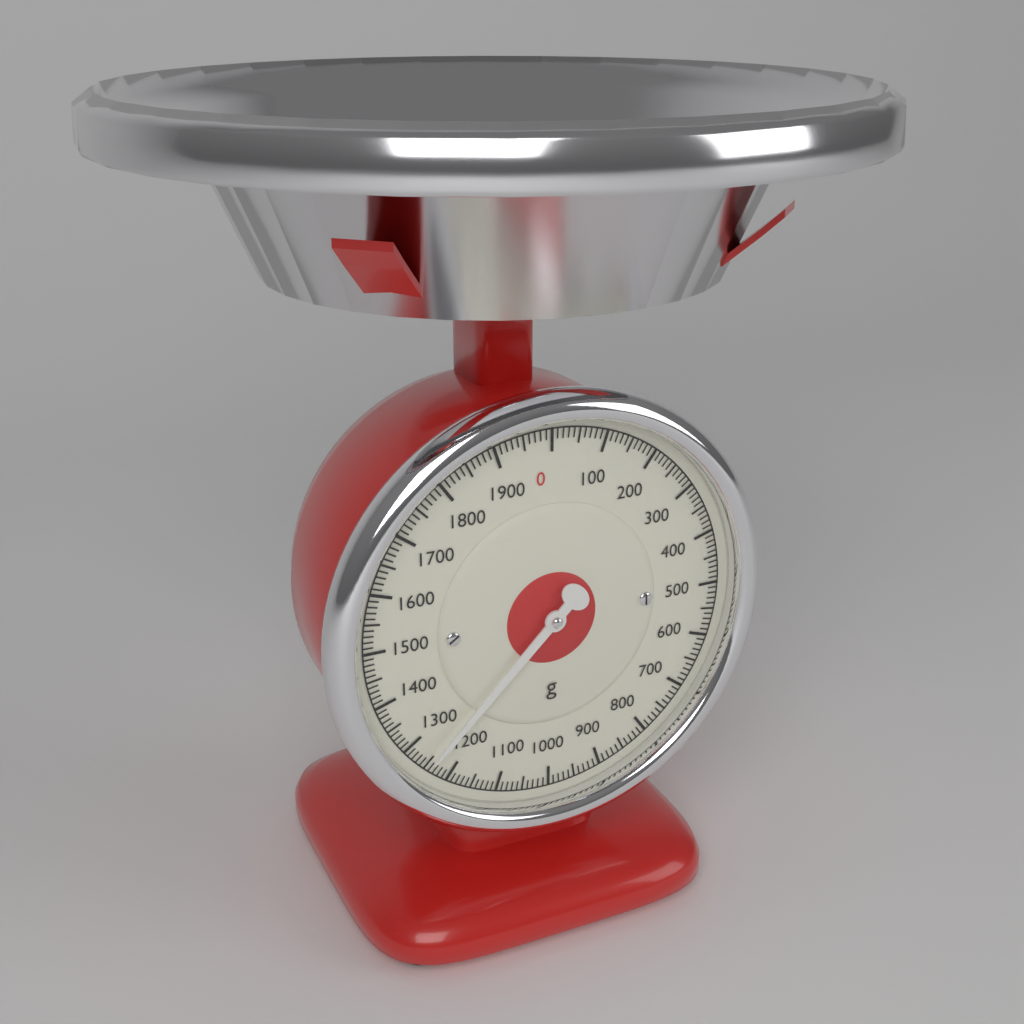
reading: 1250 g
